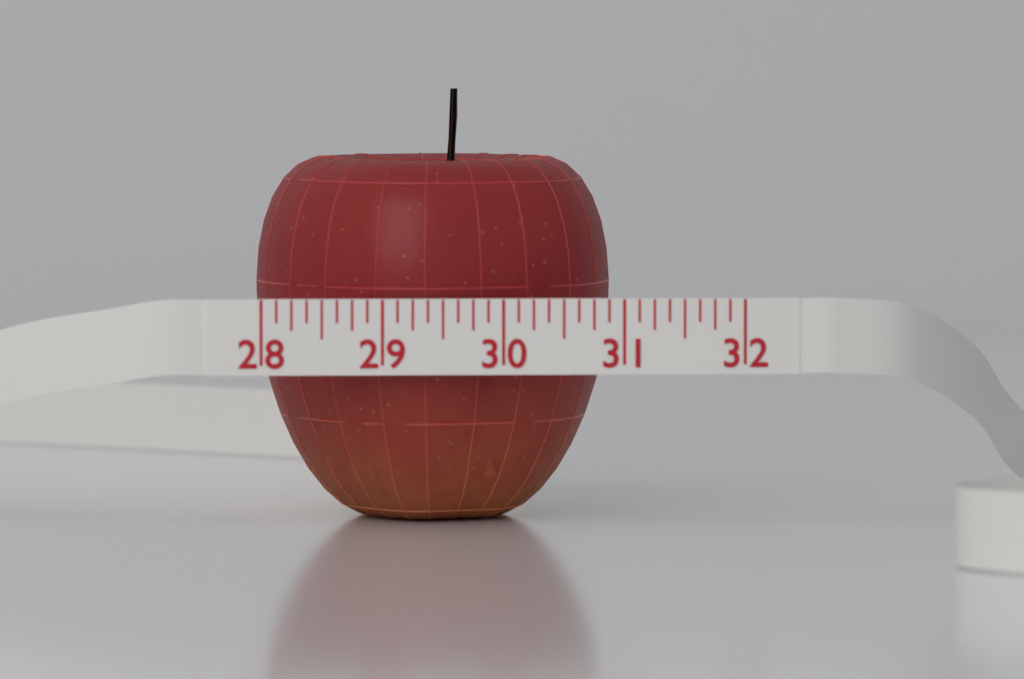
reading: 31.000 (no unit)
